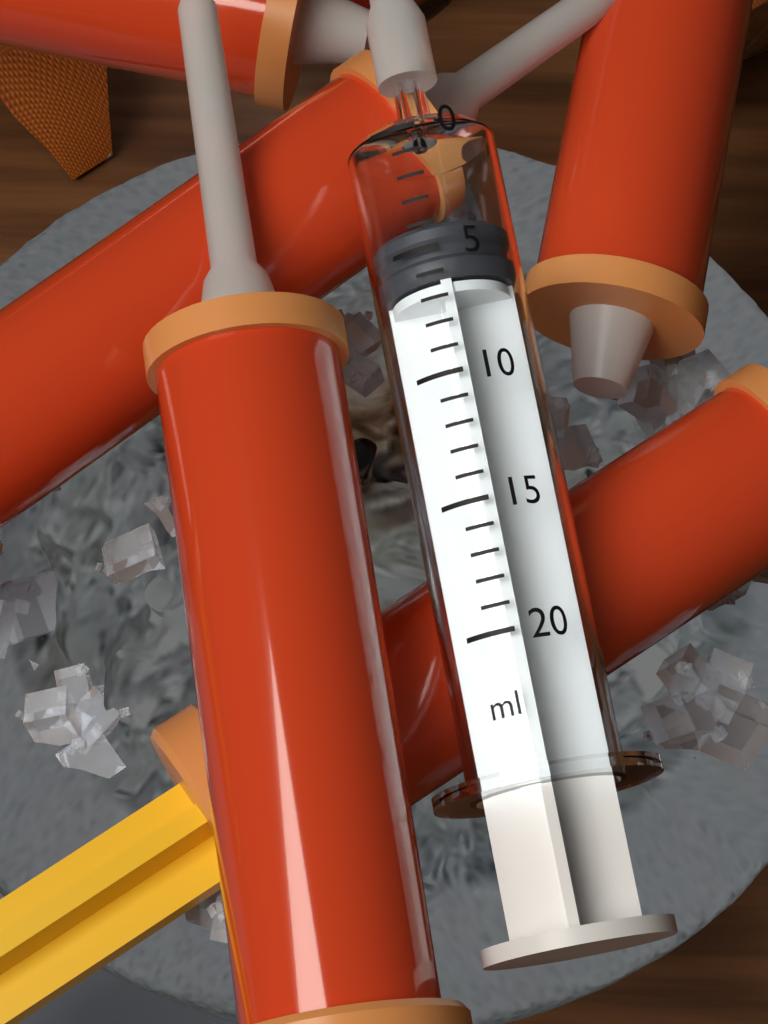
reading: 4 ml
